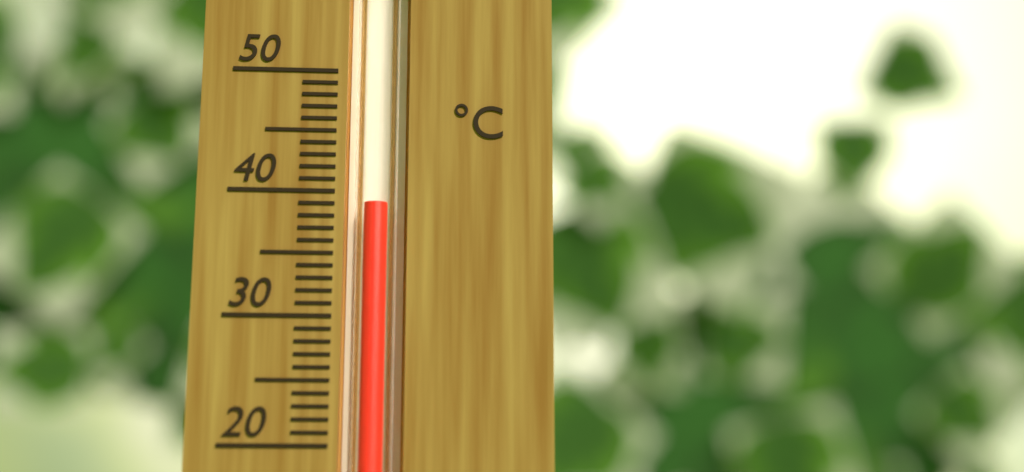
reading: 39 °C
